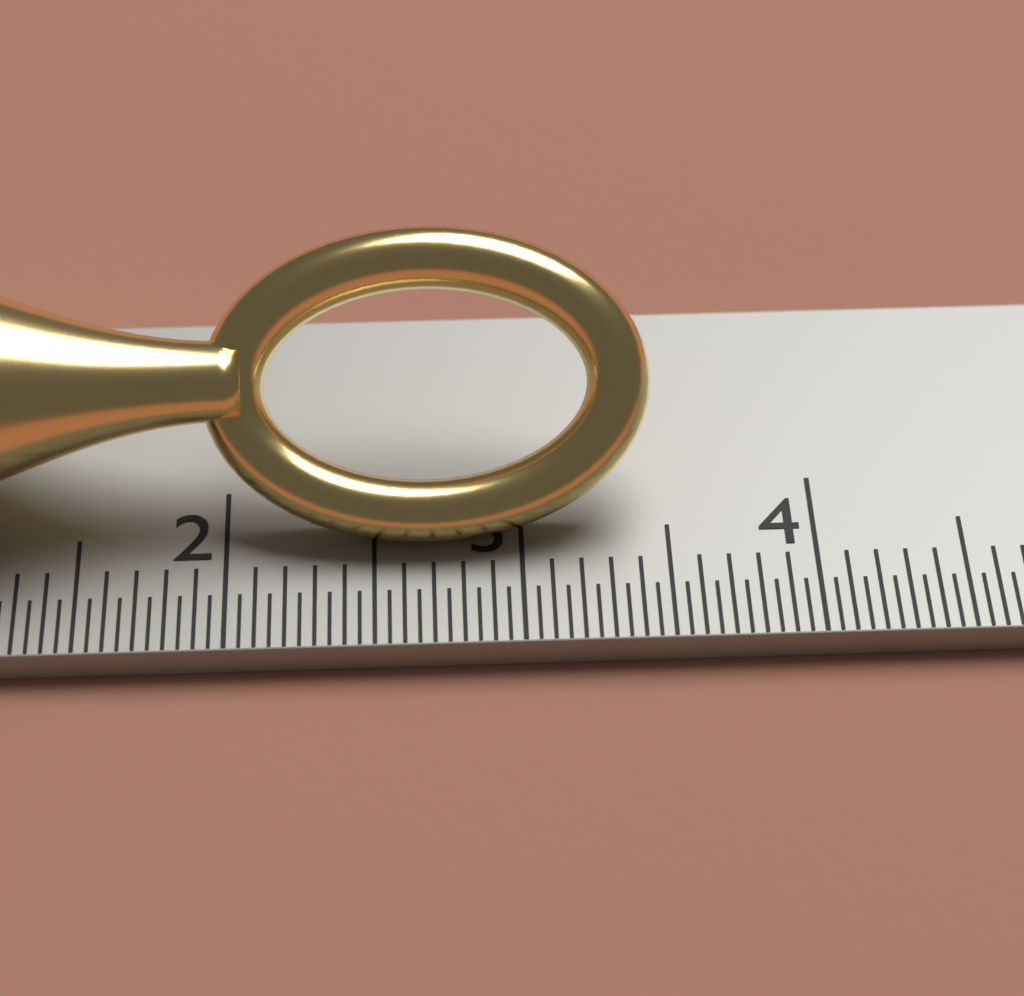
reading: 3.45 cm
